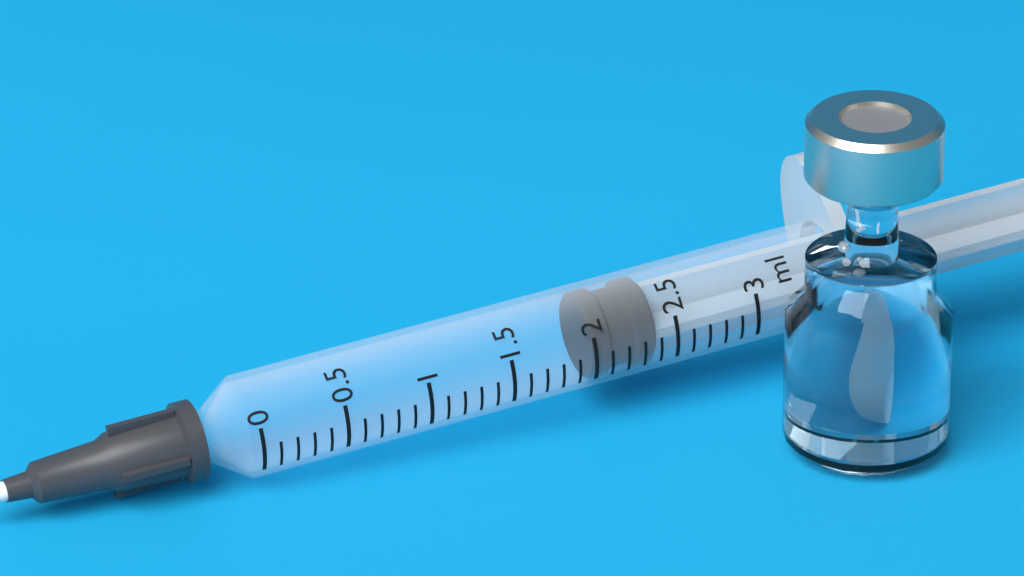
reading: 2.0 ml
